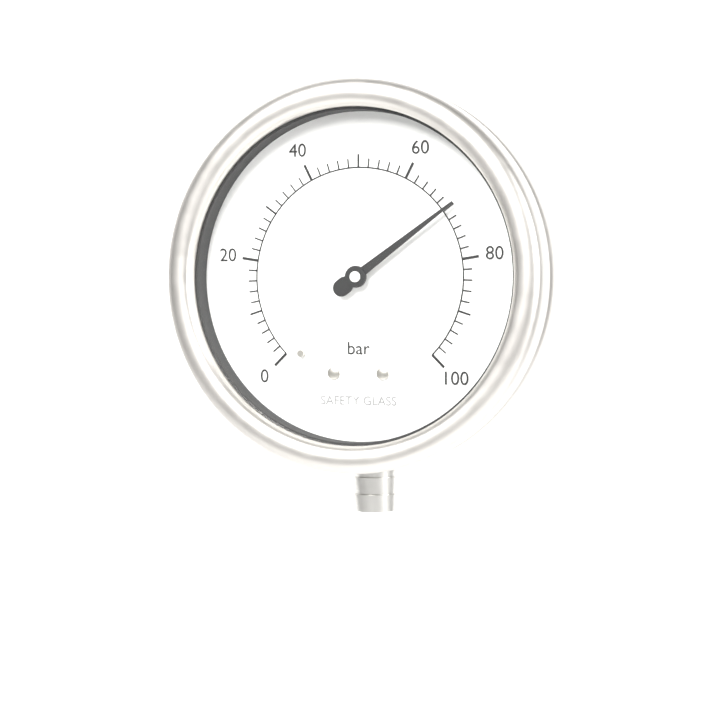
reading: 70 bar
